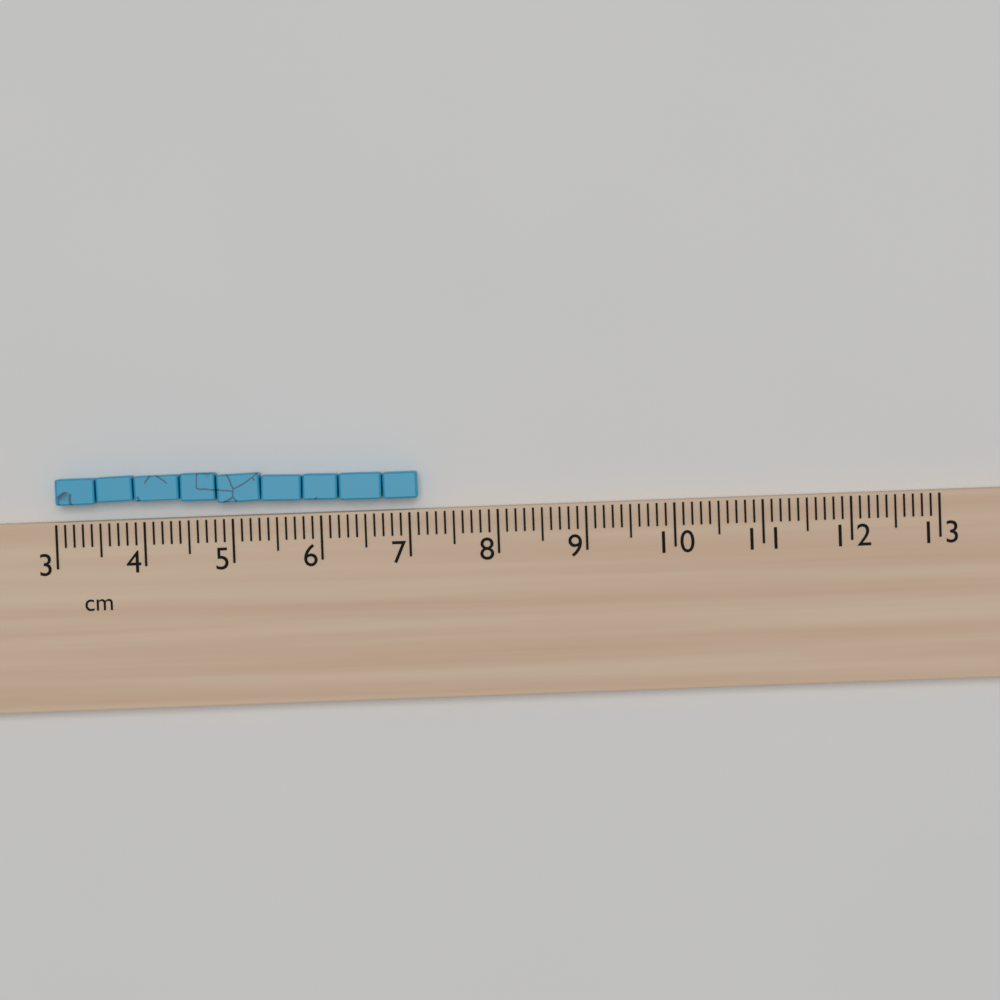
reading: 7.1 cm
